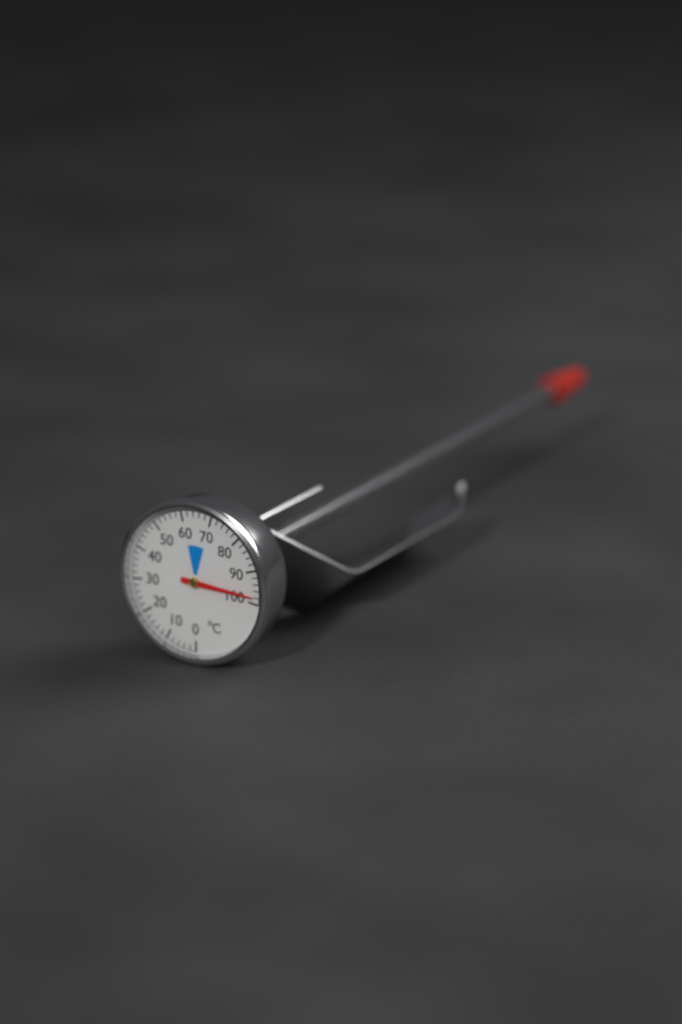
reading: 98 °C
